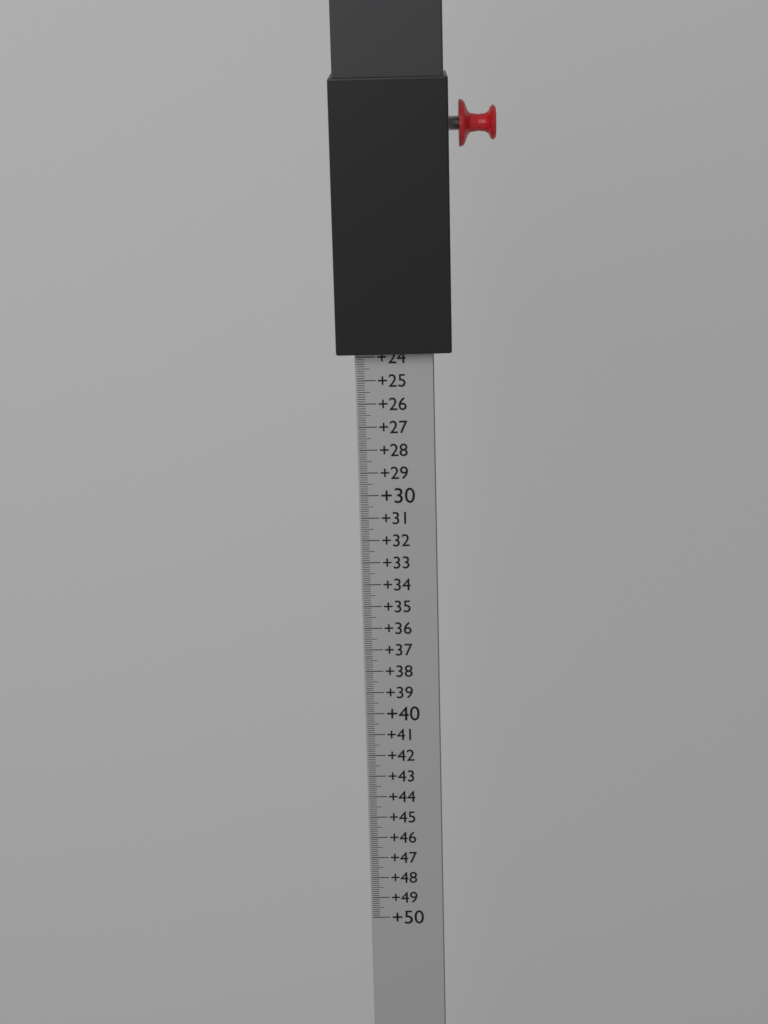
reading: 23.8 (no unit)
